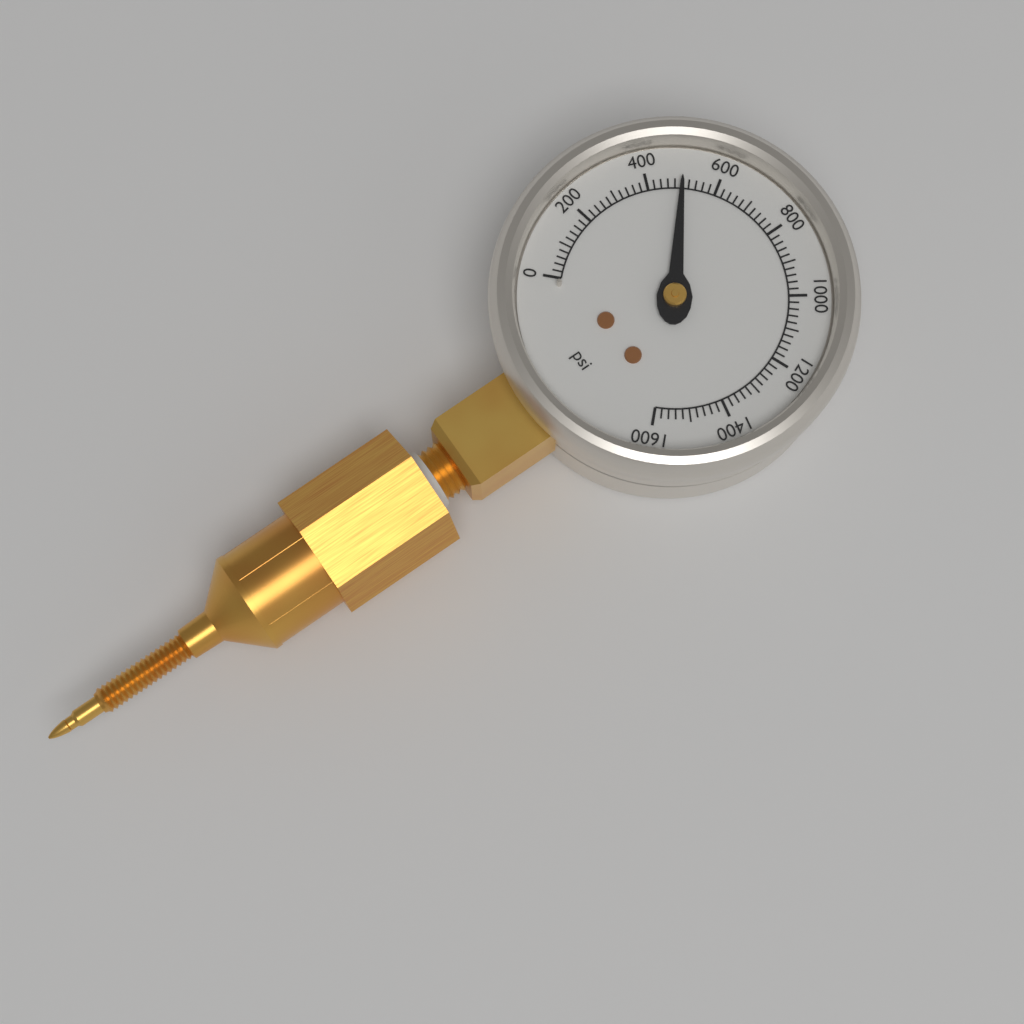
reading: 500 psi
